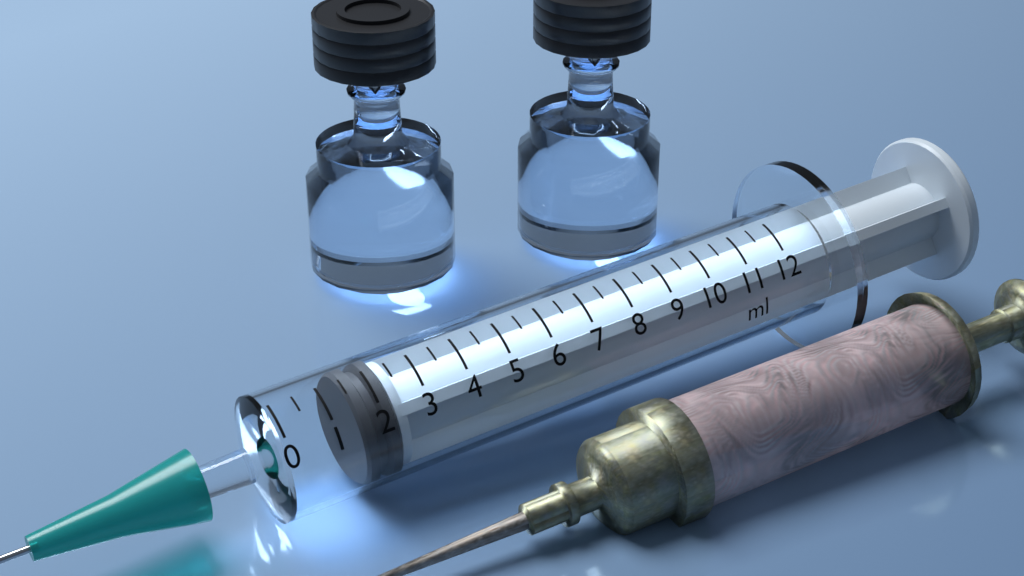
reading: 1.5 ml
